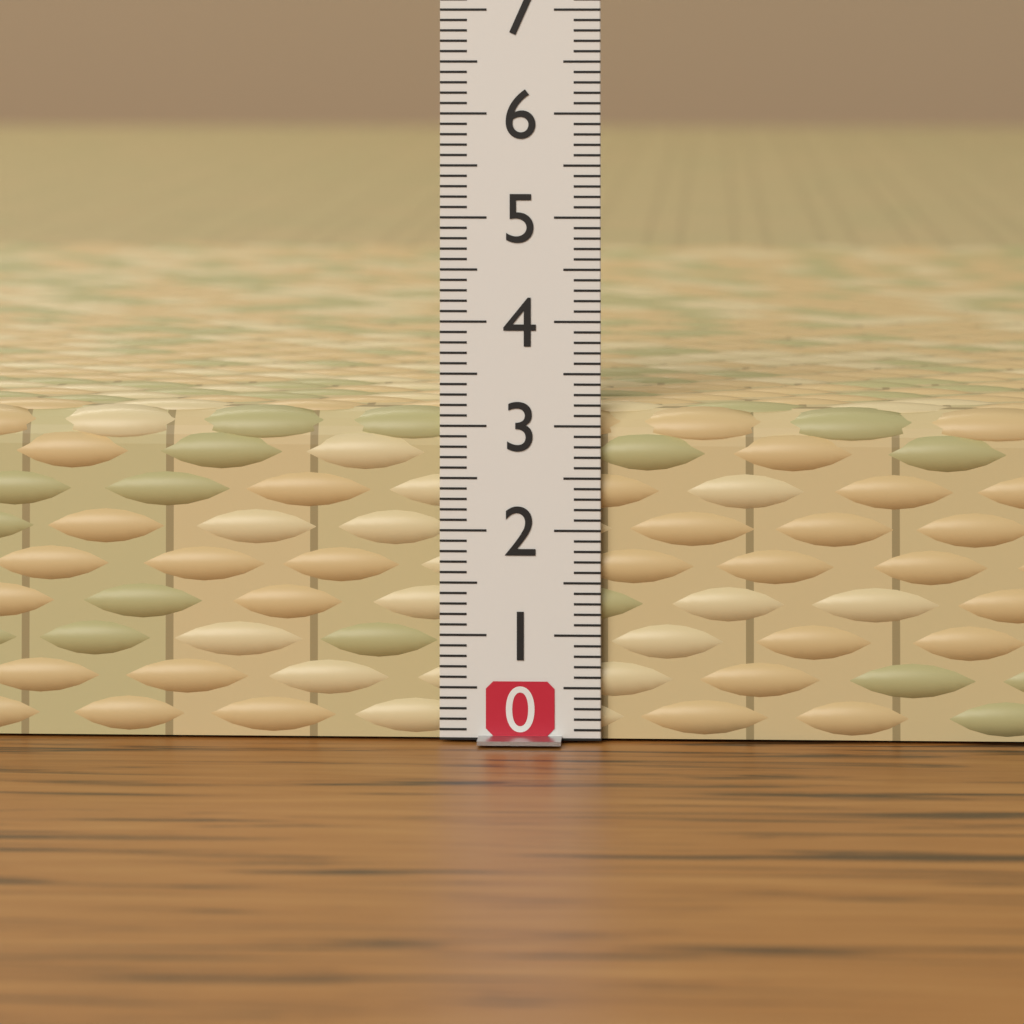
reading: 3.2 (no unit)
